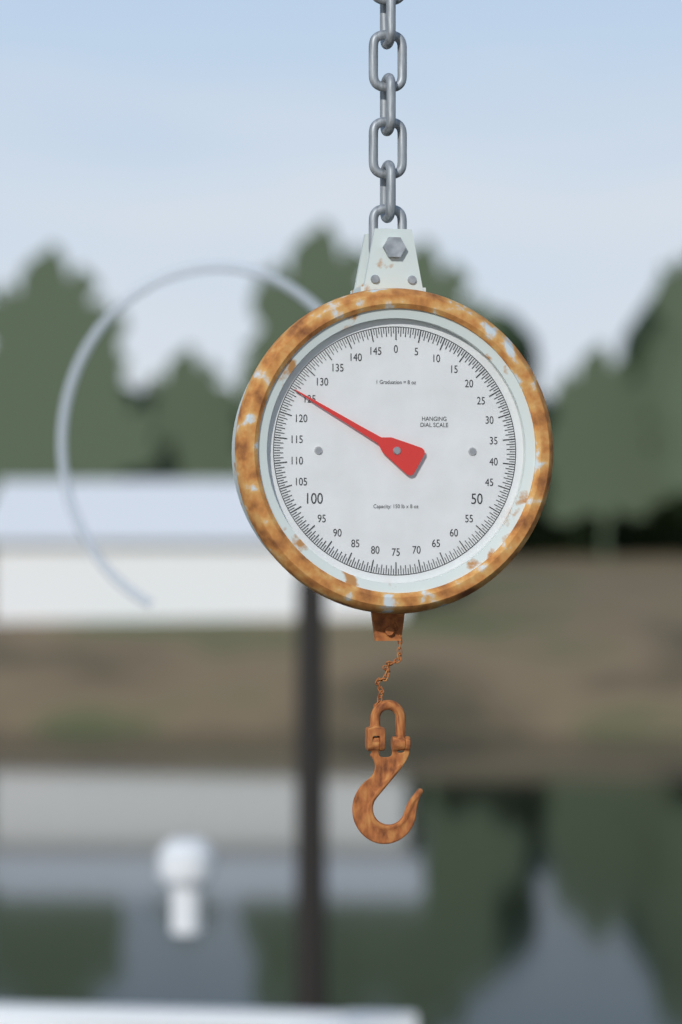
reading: 125.0 lb
